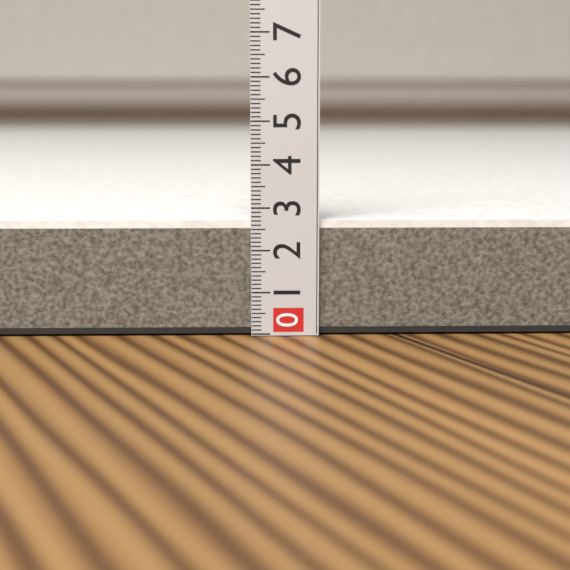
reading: 2.7 (no unit)
